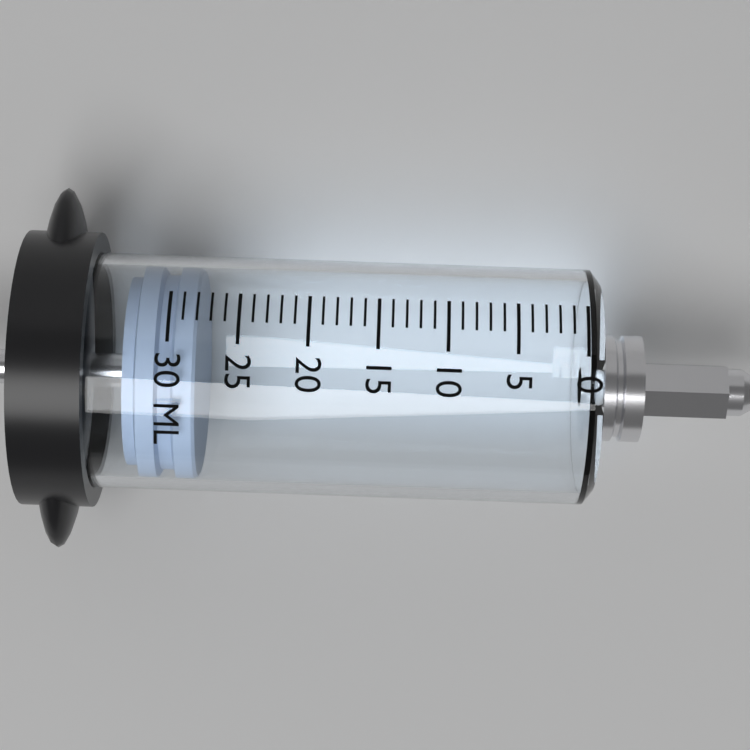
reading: 28 ml
